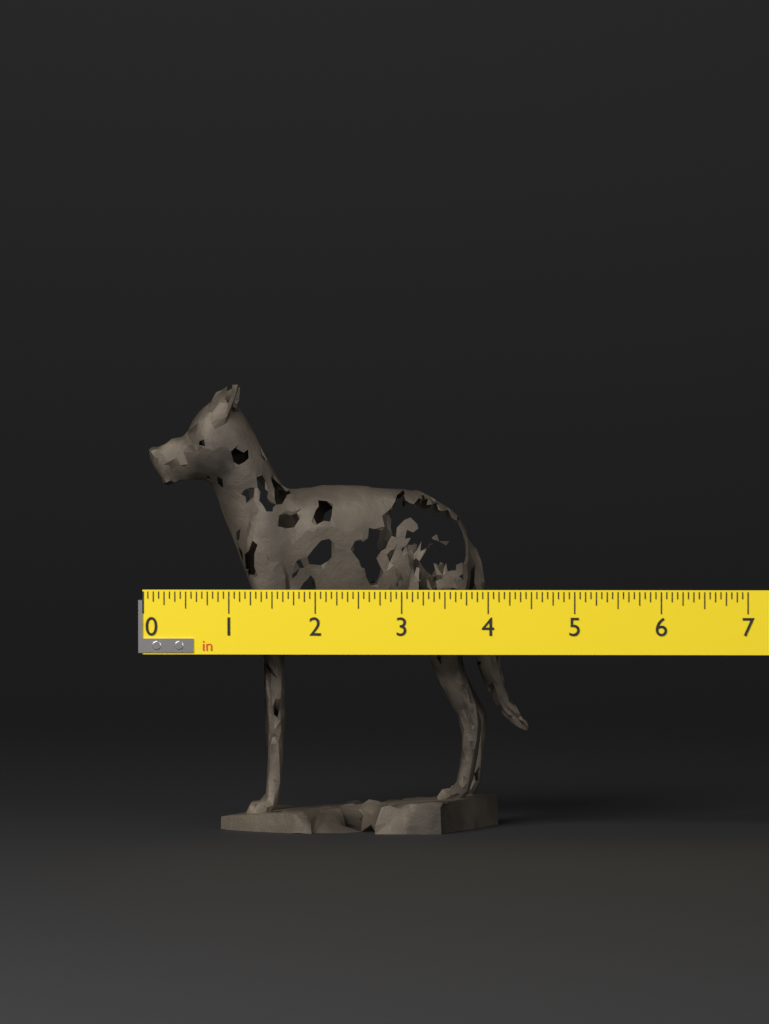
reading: 4.4375 in
